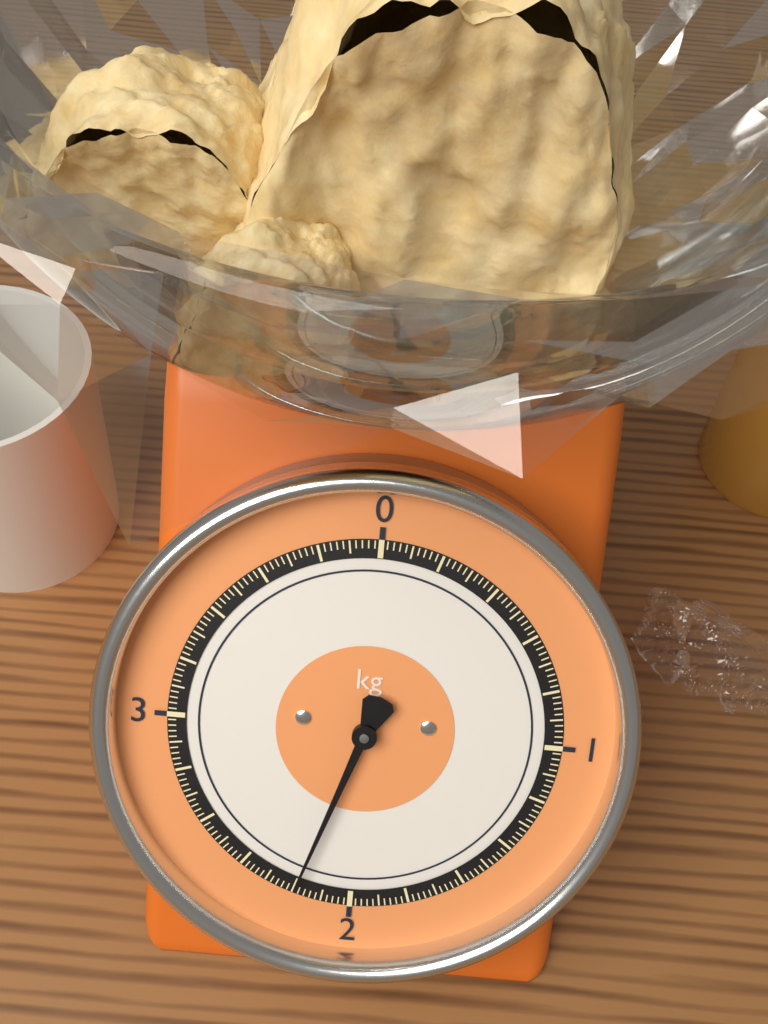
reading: 2.20 kg
